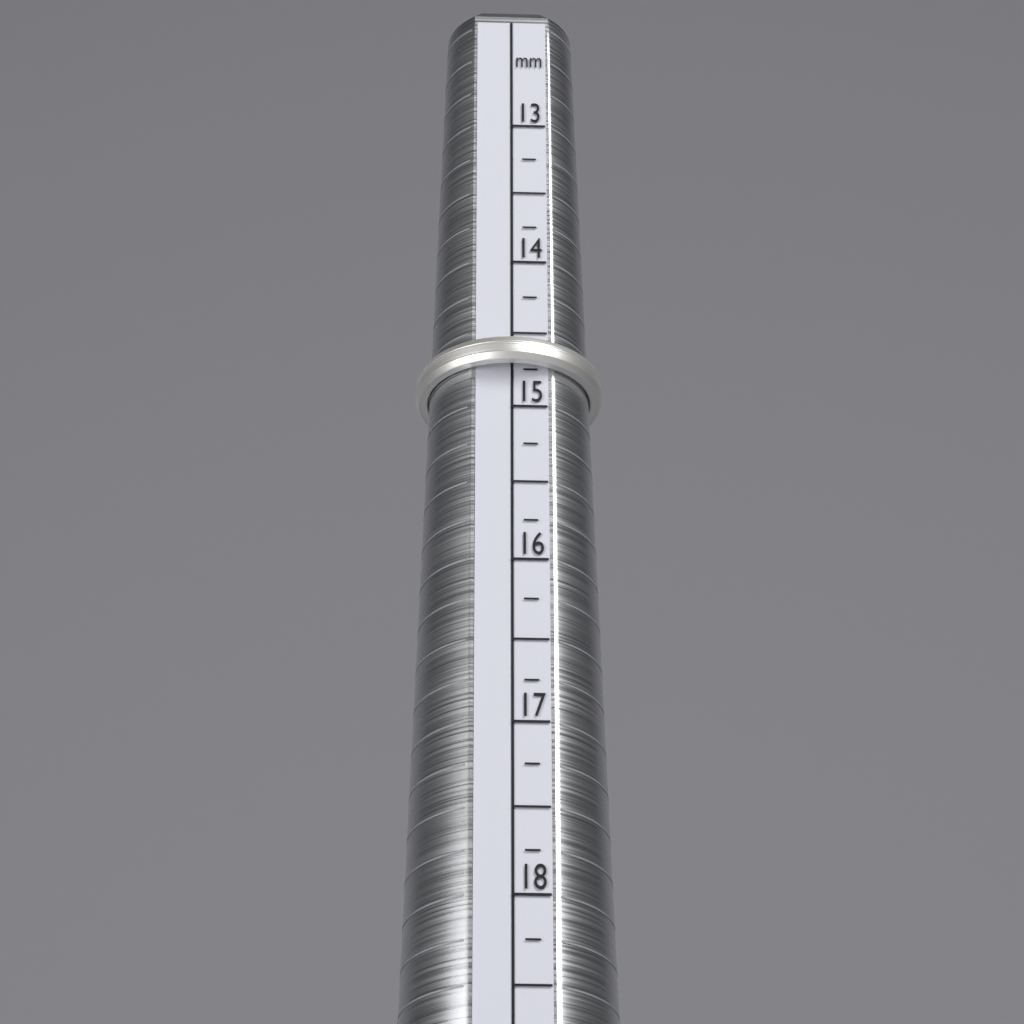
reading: 14.75 mm
